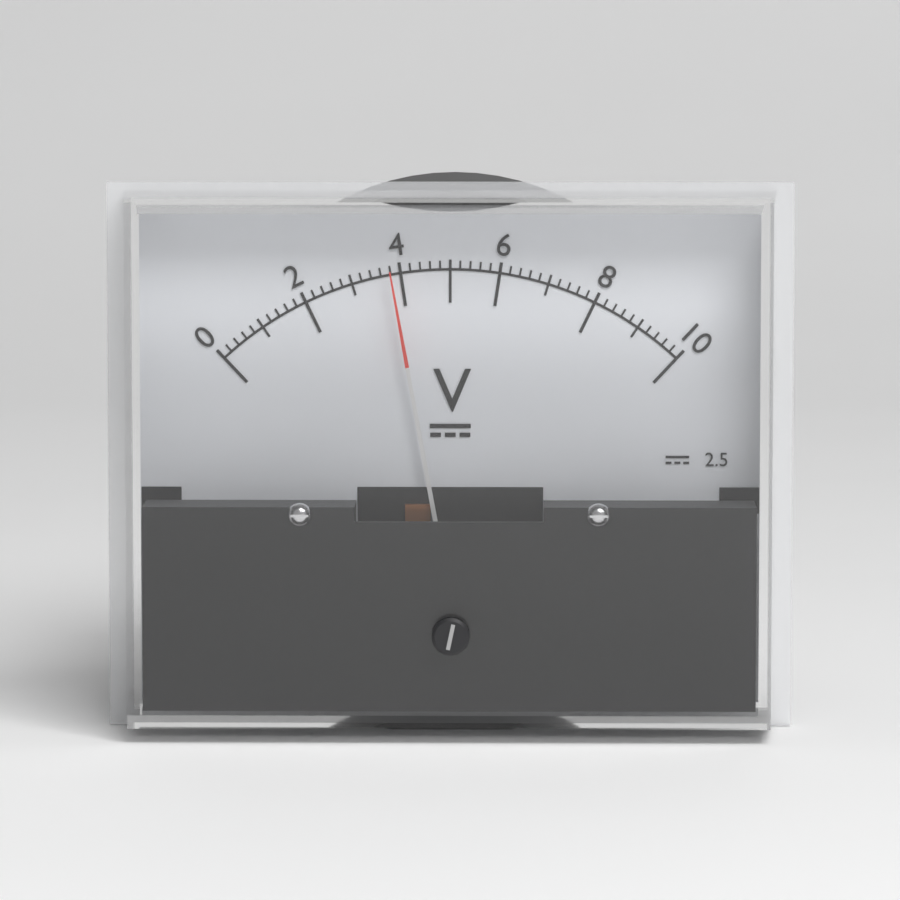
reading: 3.8 V
